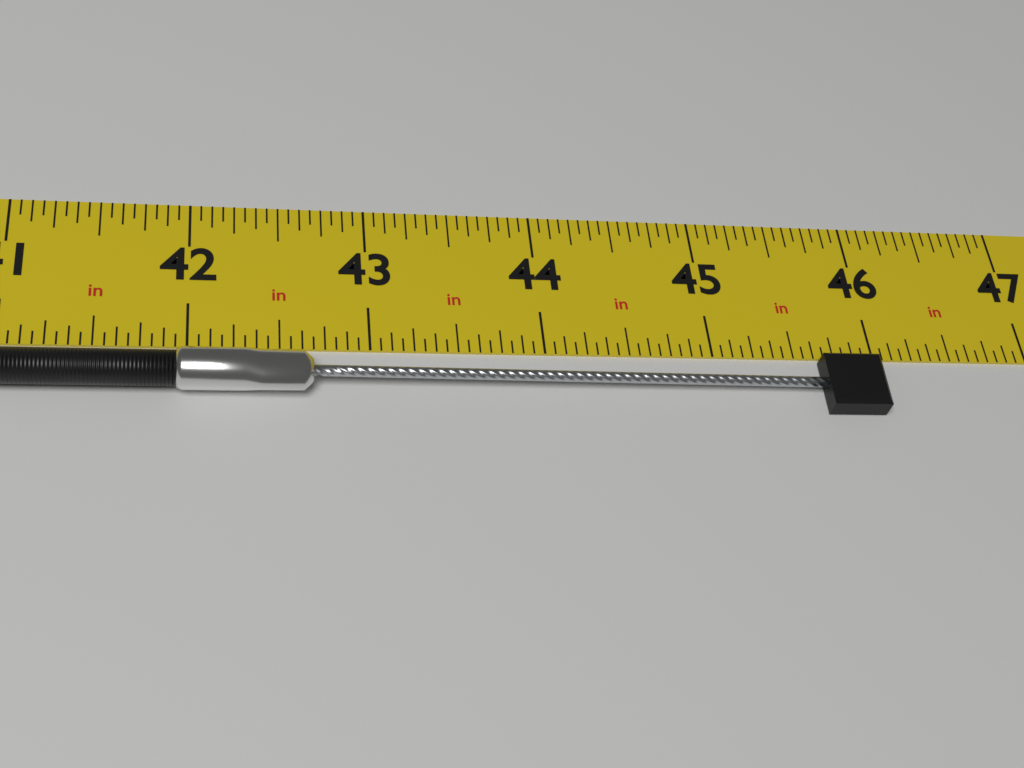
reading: 46.0000 in
